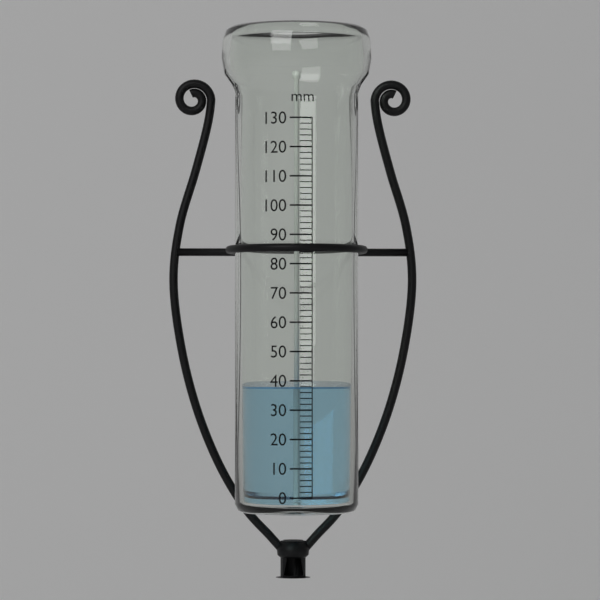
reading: 38 mm
